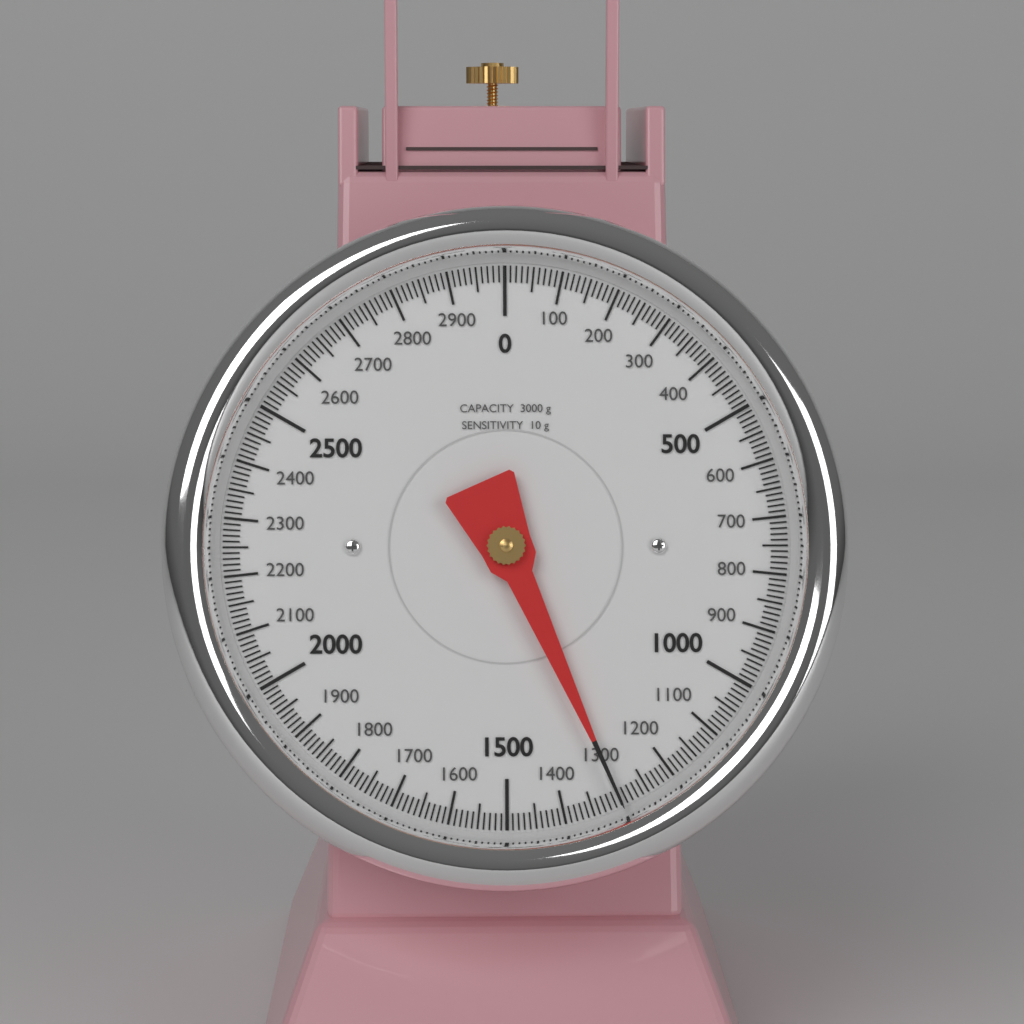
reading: 1300 g
